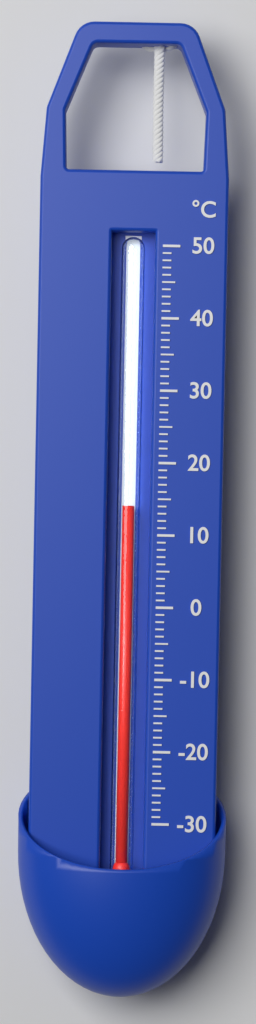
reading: 14 °C
